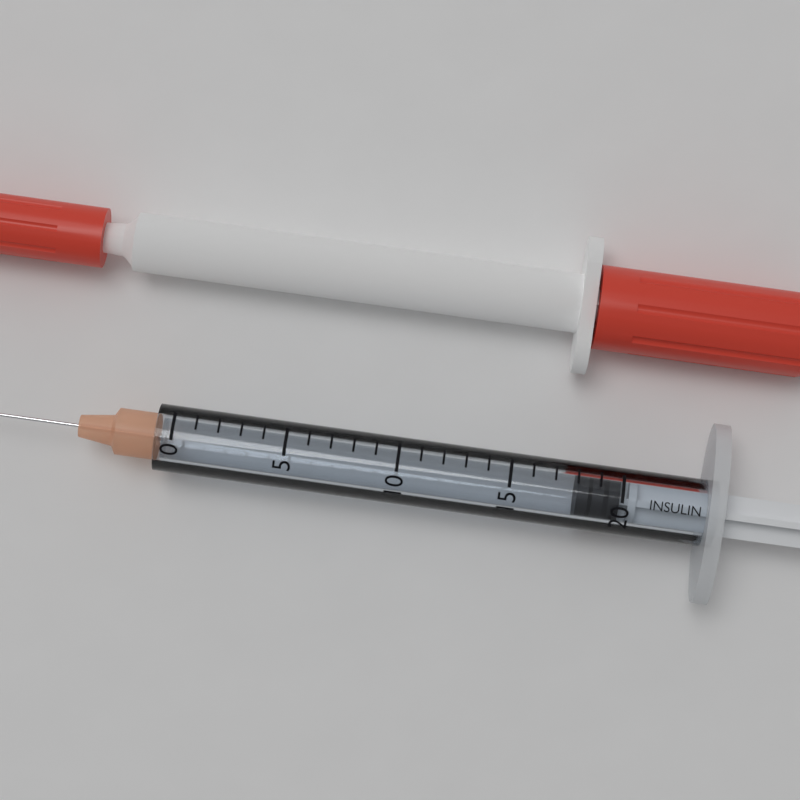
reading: 18 (no unit)
